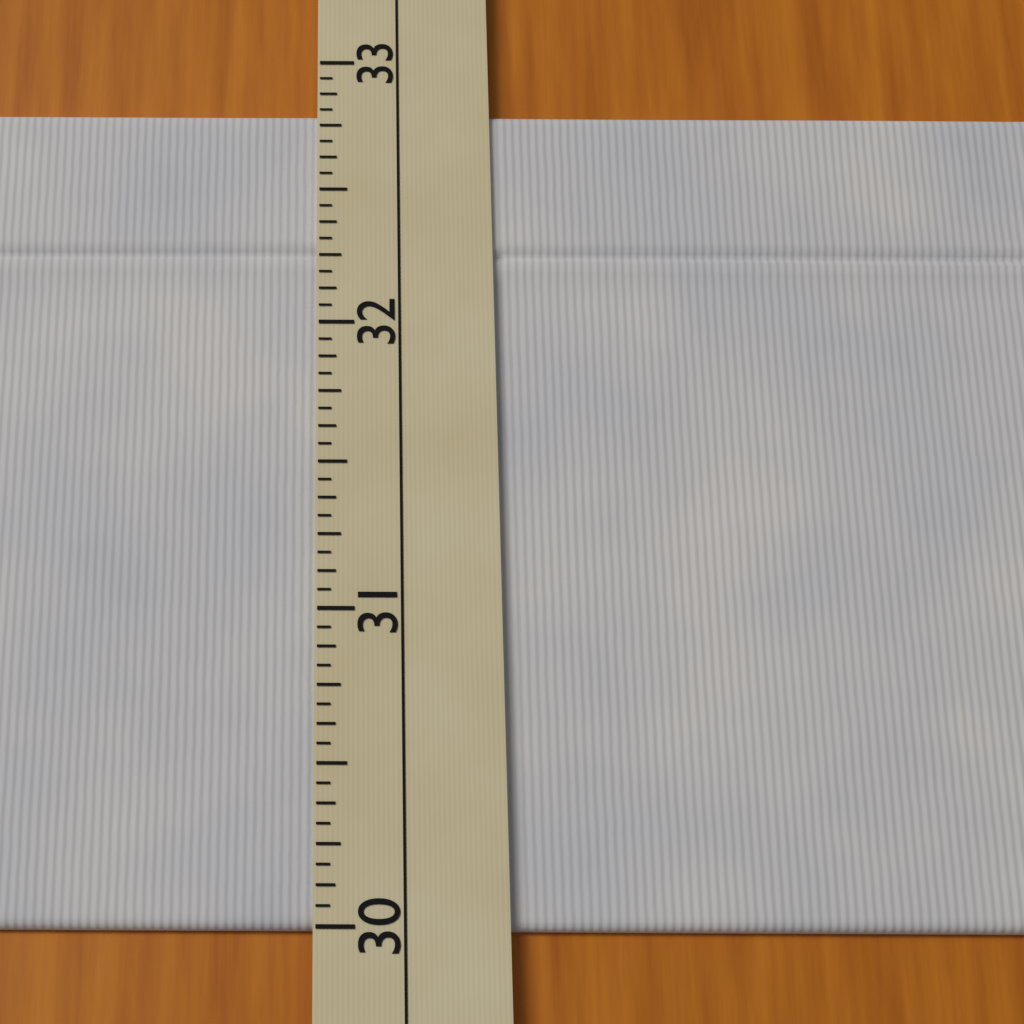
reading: 32.8125 (no unit)
